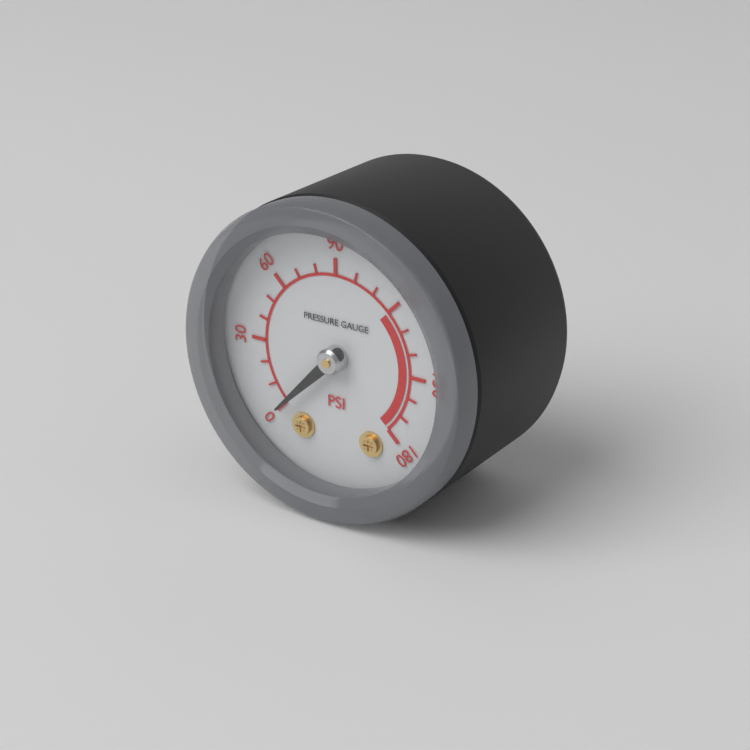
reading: 0 psi
